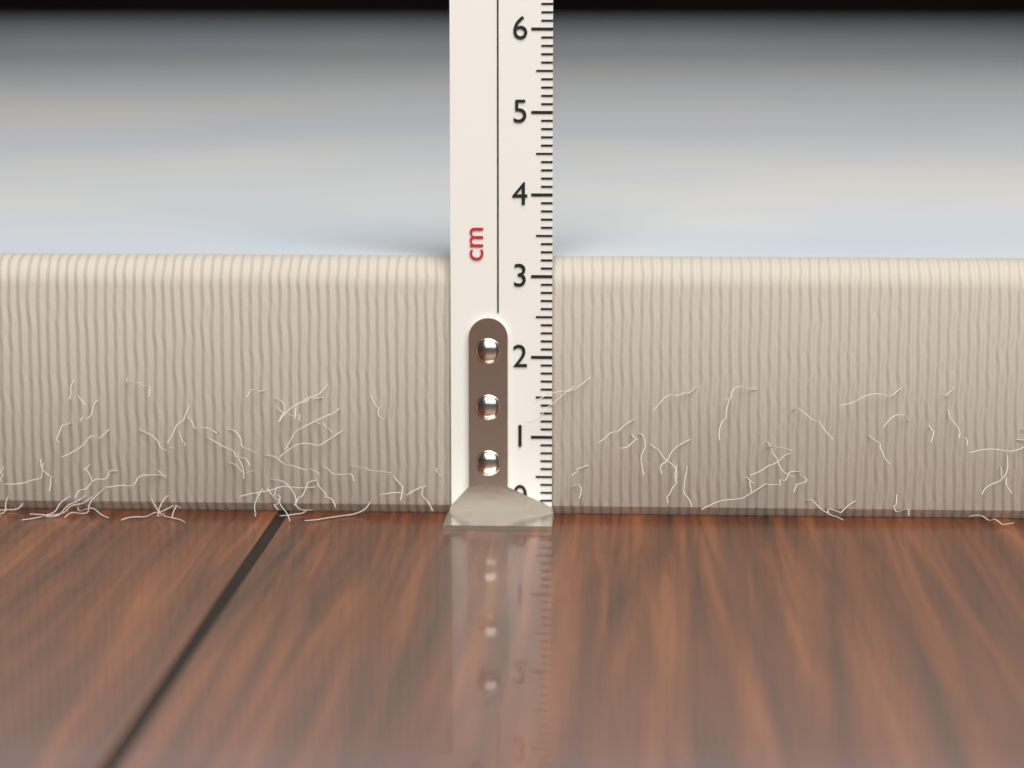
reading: 3.2 cm
